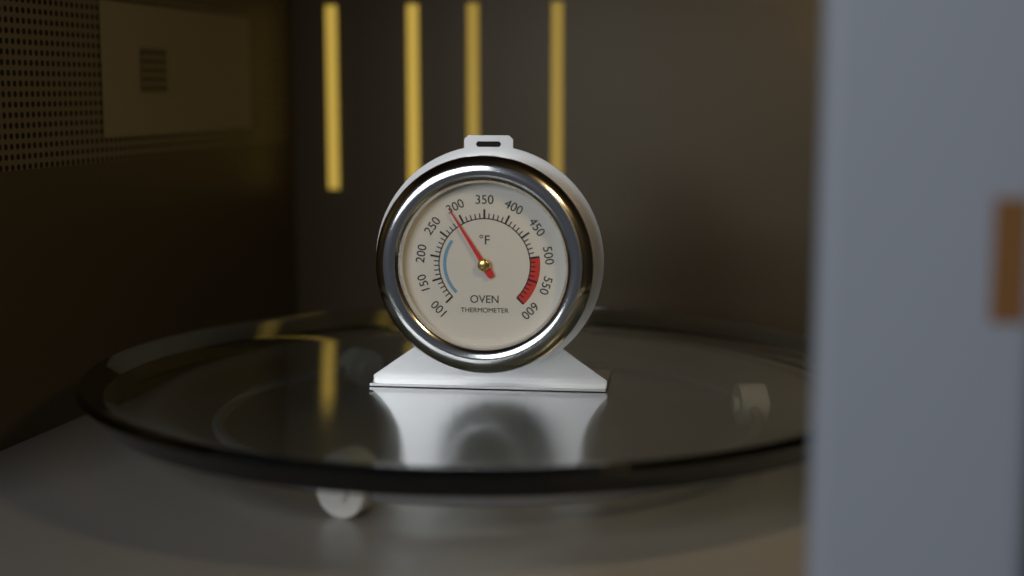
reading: 290 °F
